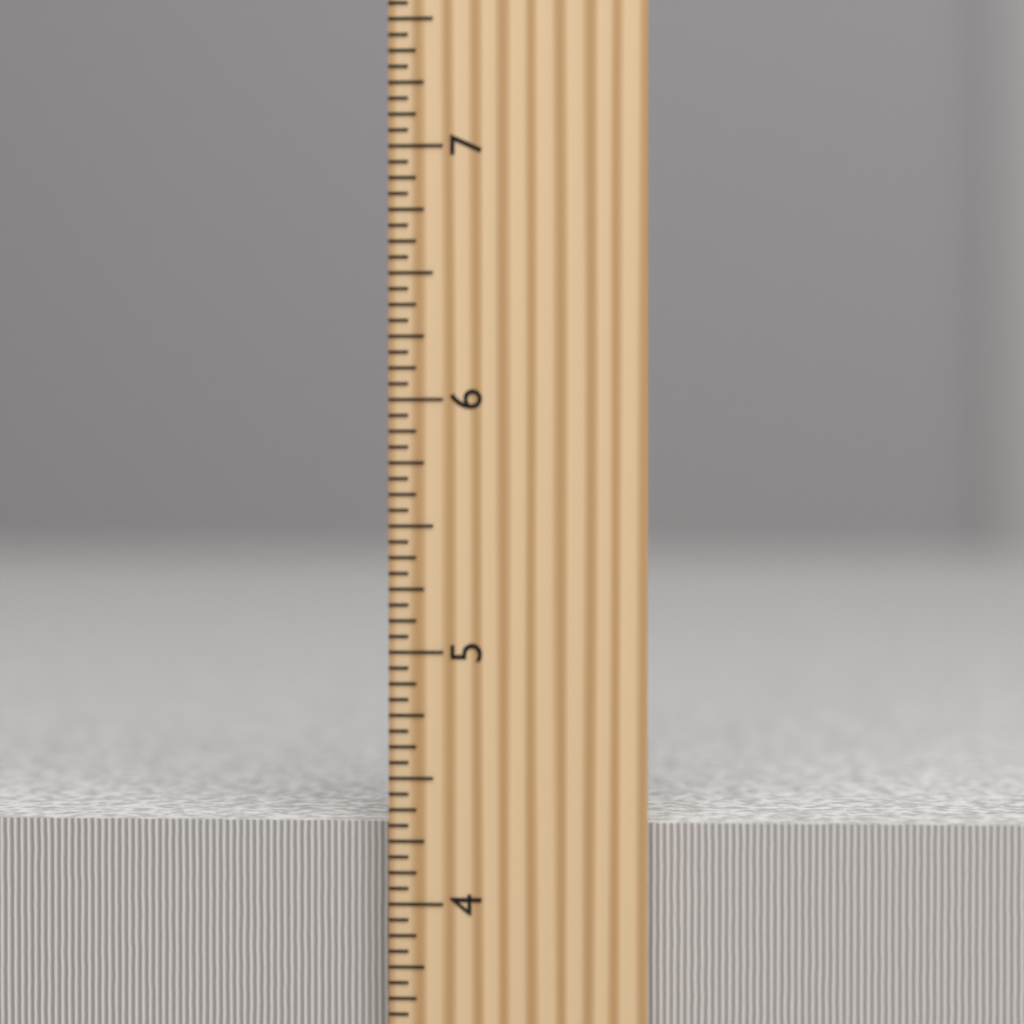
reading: 4.3125 inch
